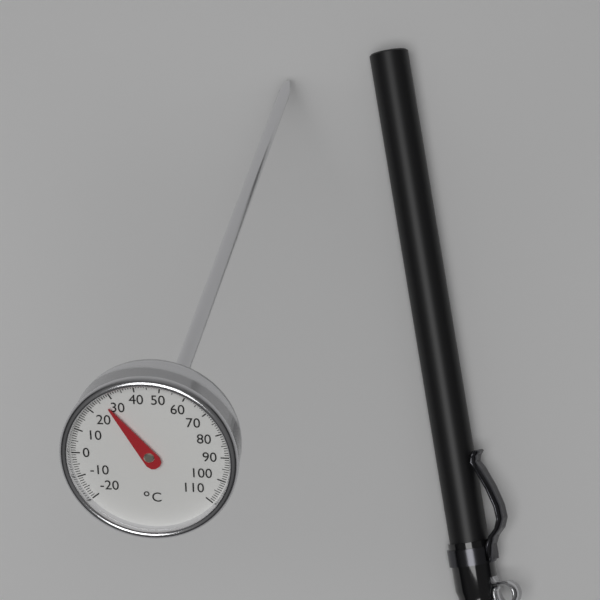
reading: 27 °C
